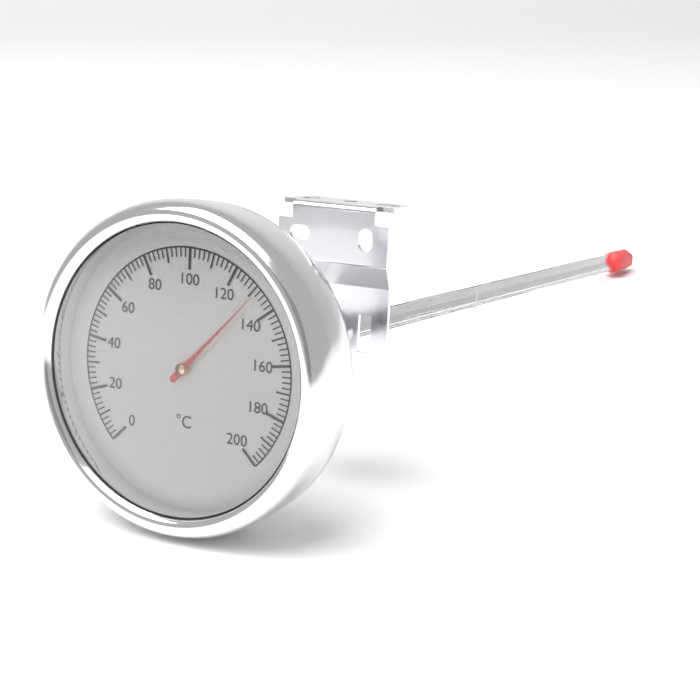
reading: 132 °C
